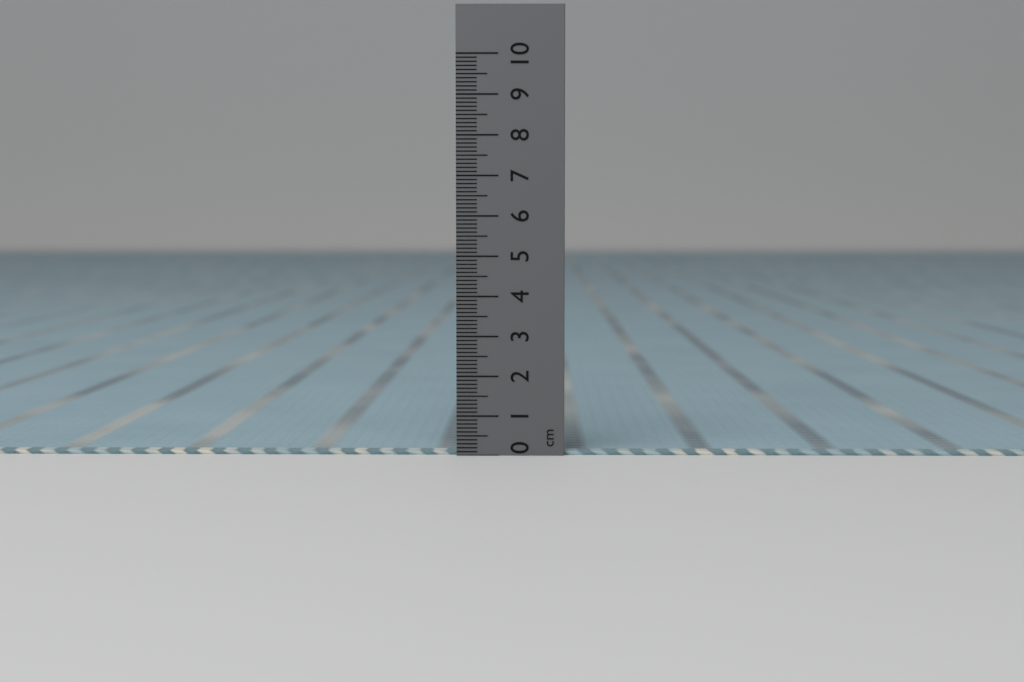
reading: 0.1 cm
